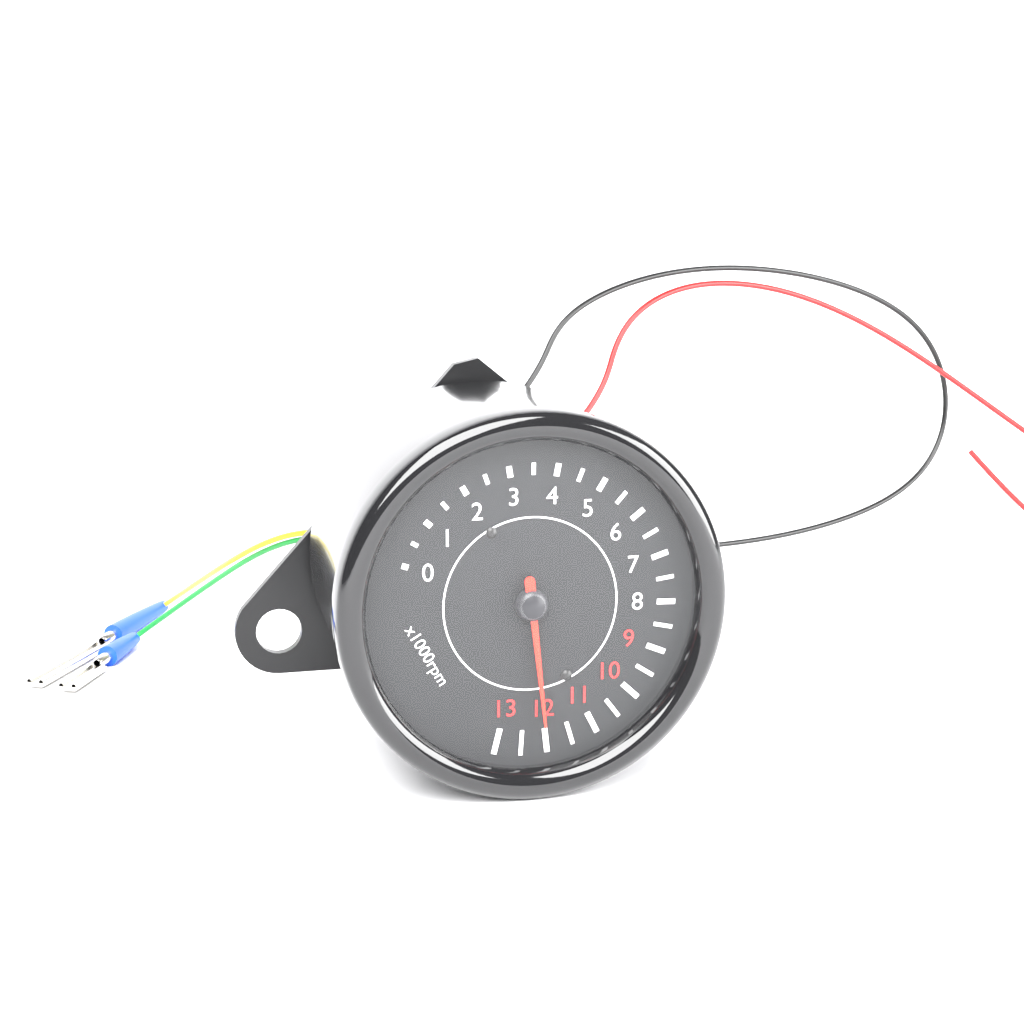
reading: 12.0 x1000rpm
